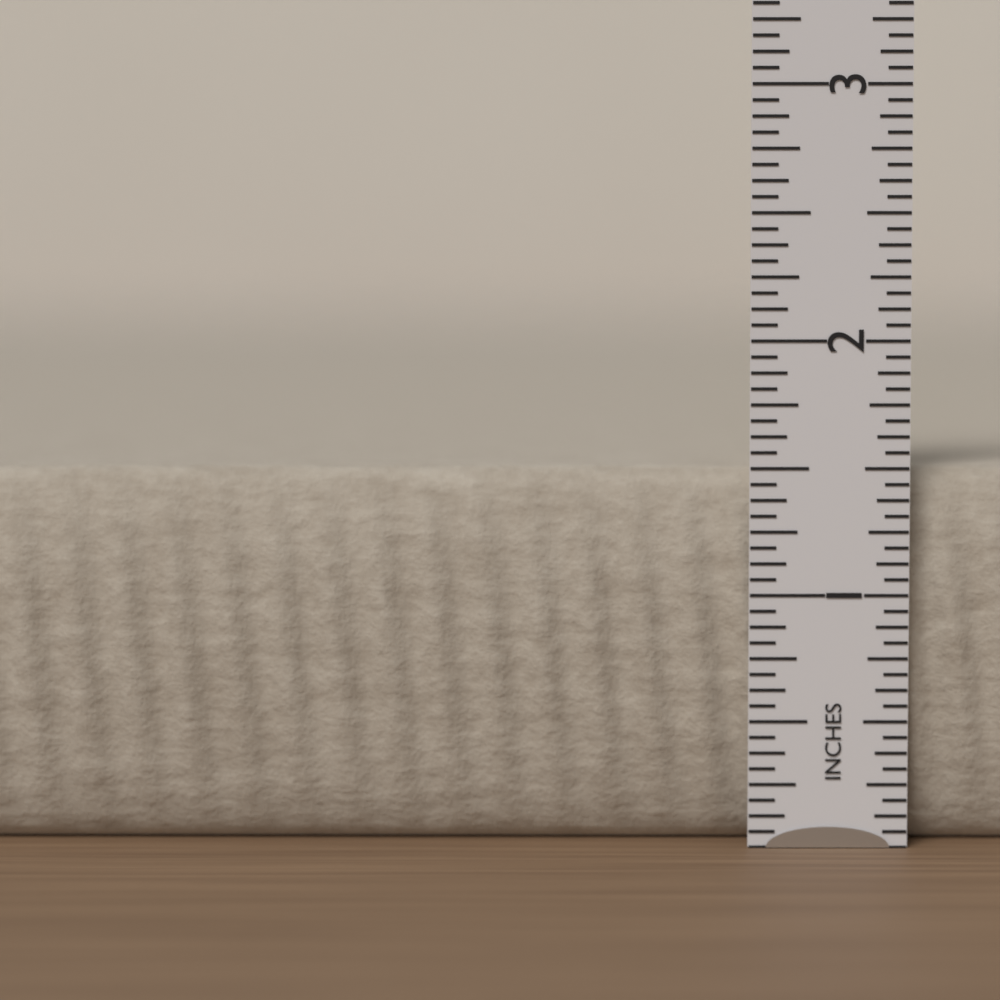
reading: 1.5000 in
